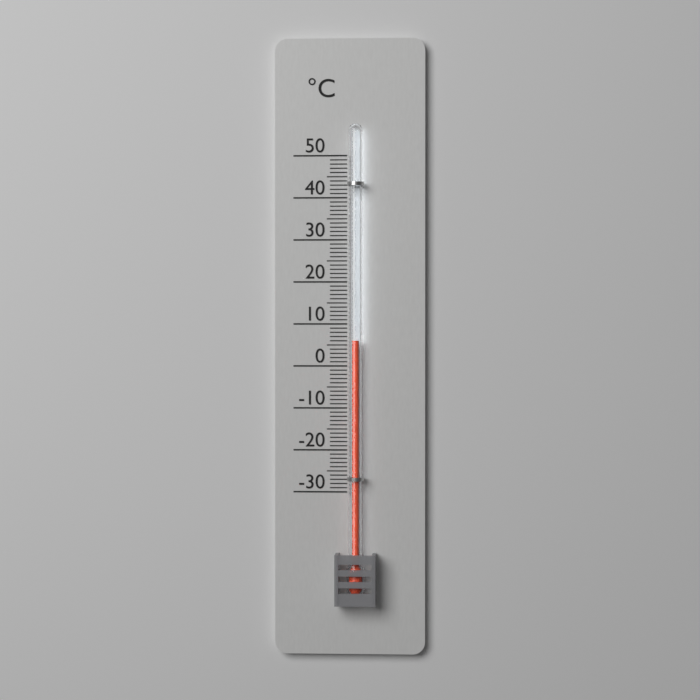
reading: 6 °C
